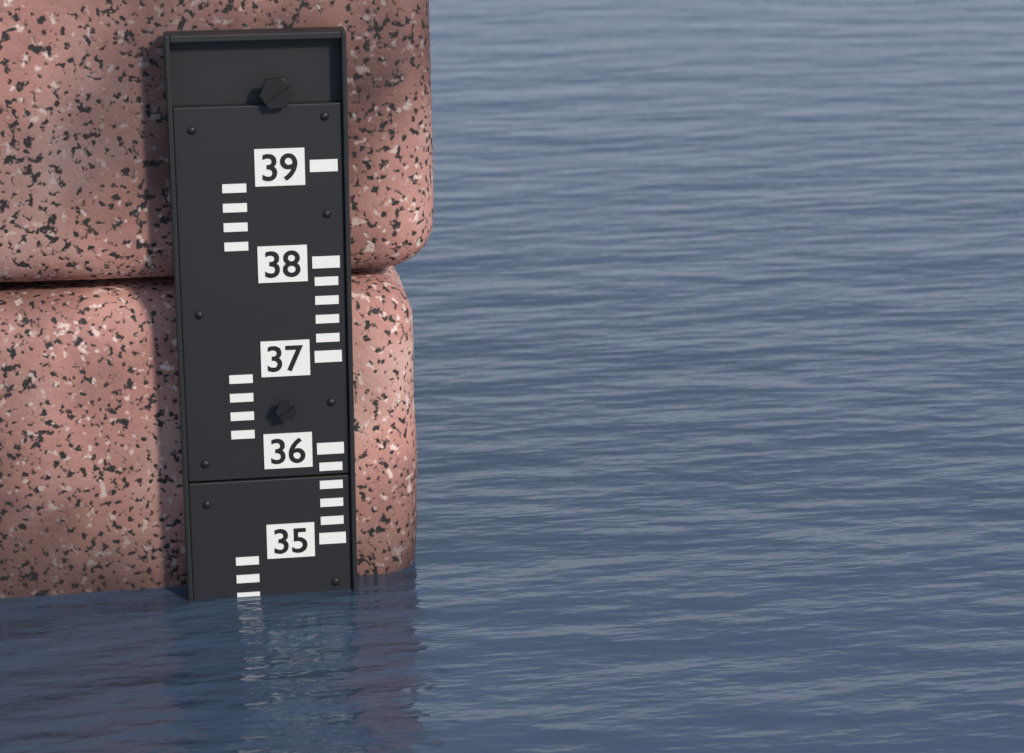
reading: 34.4 (no unit)
